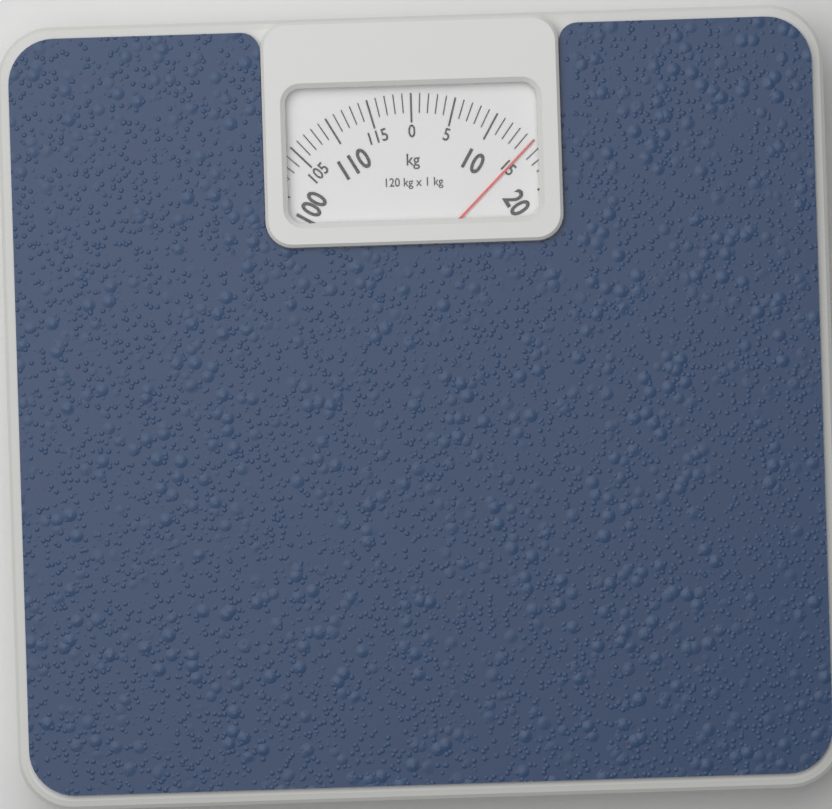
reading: 15 kg
